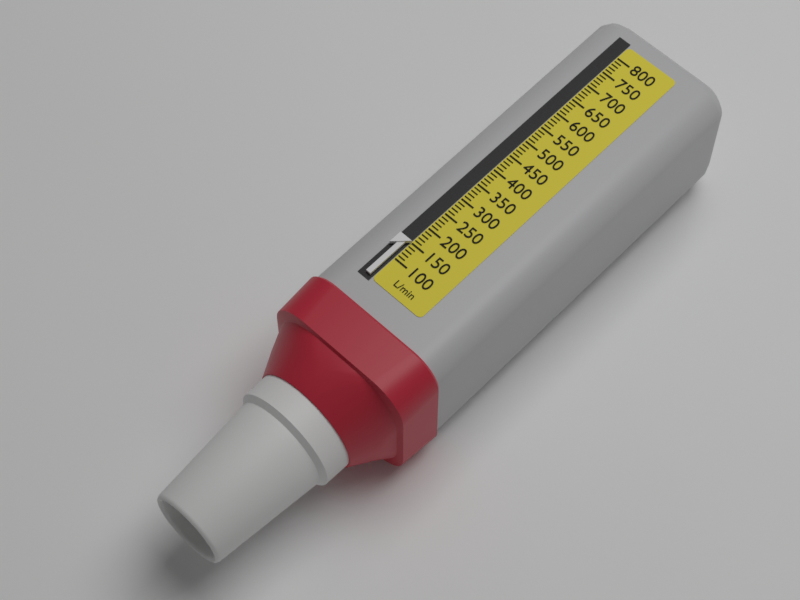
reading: 150 L/min
